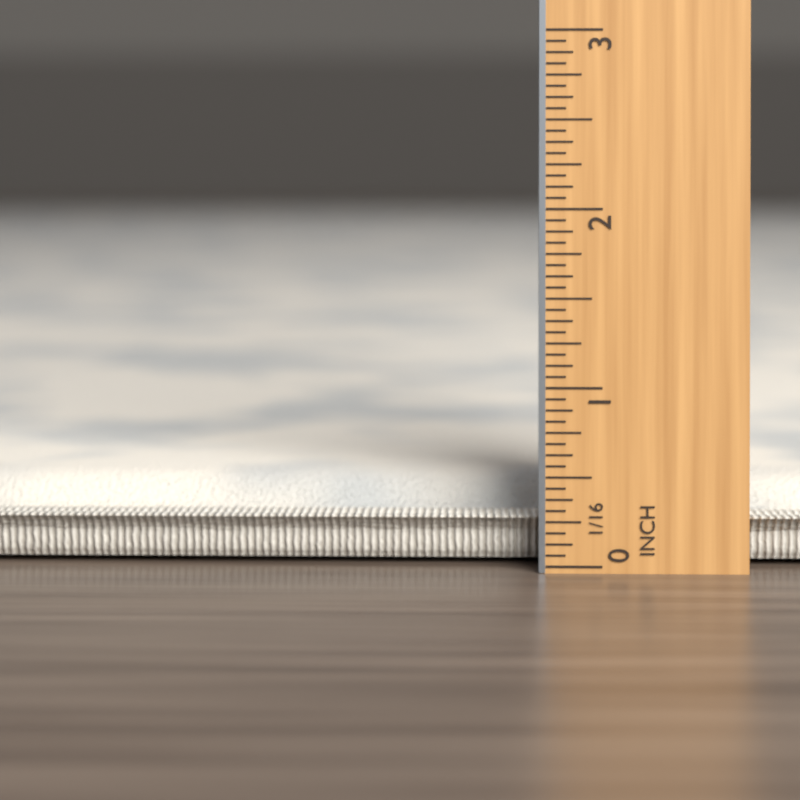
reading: 0.4375 in
